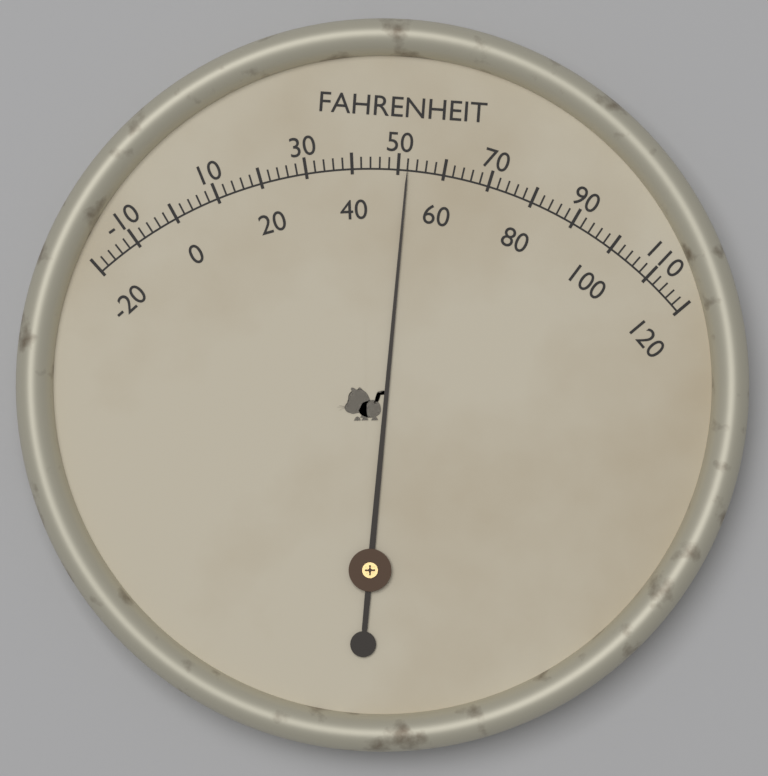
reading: 52 °F
